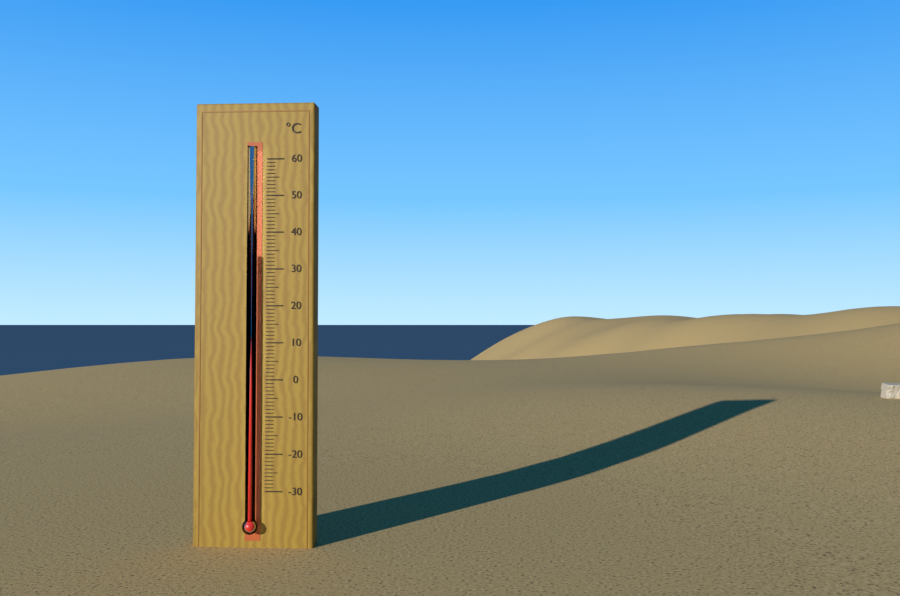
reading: 34 °C
